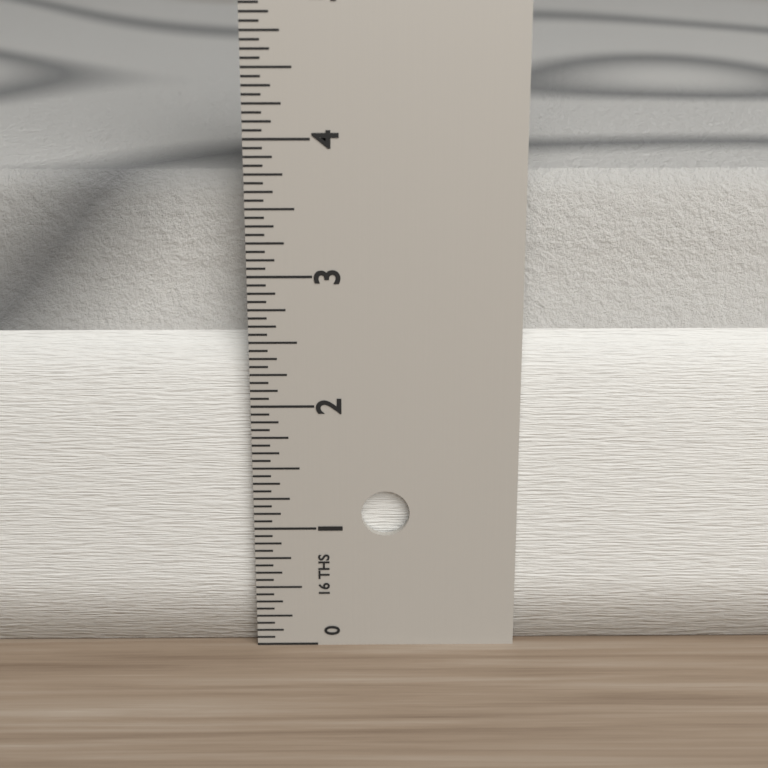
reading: 3.6875 in
